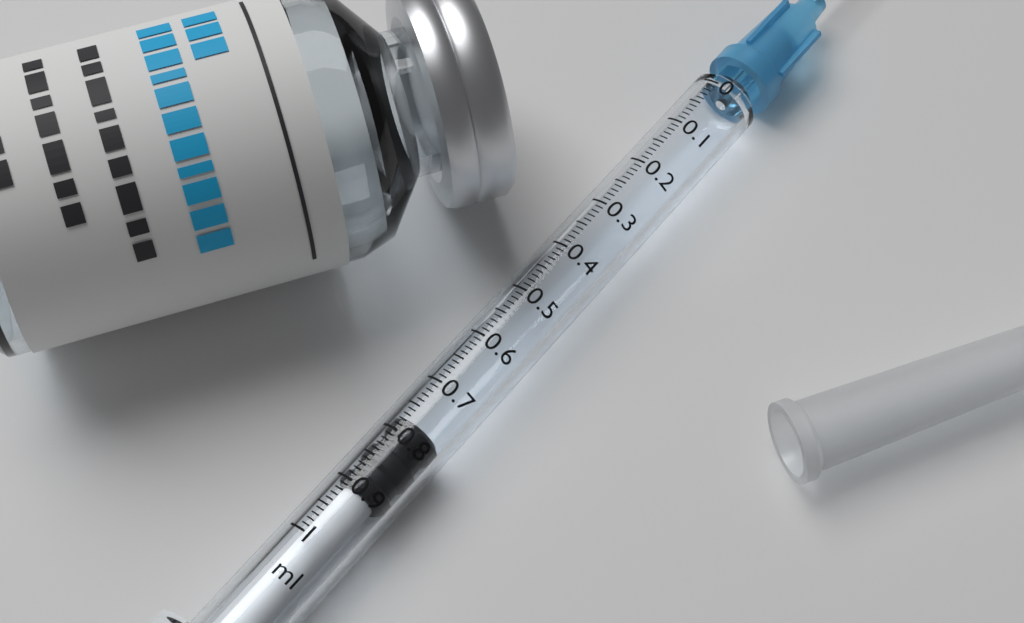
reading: 0.77 ml
